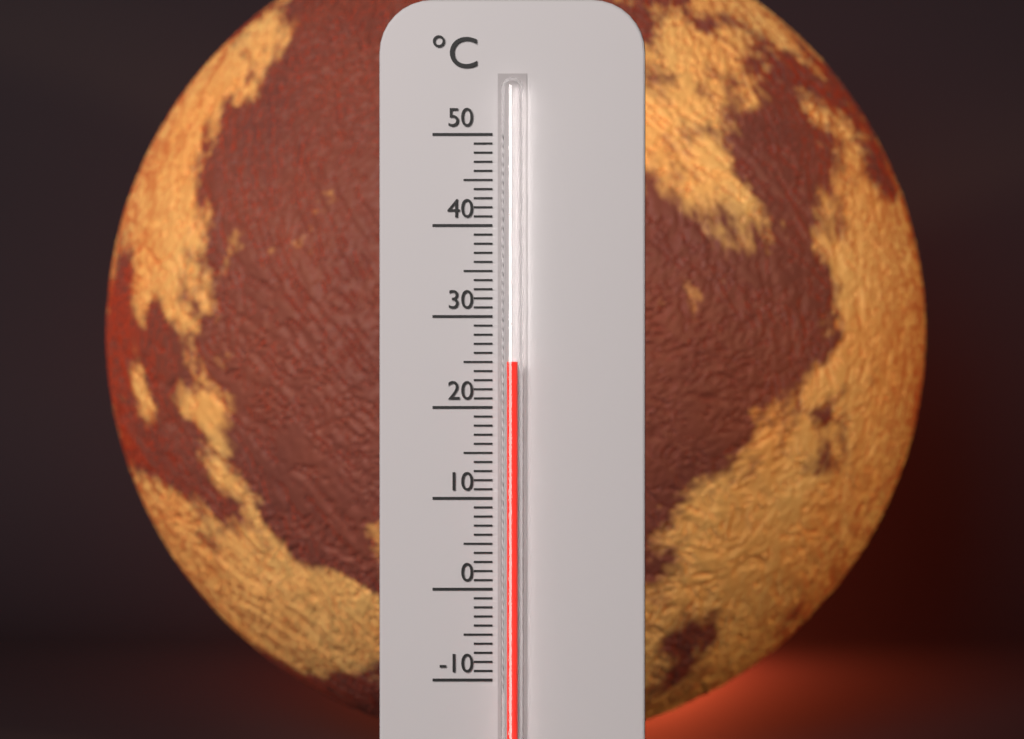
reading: 25 °C
